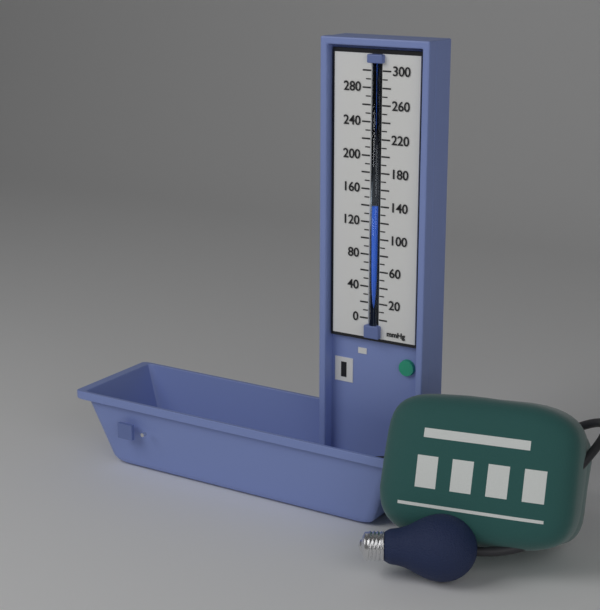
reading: 140 mmHg
